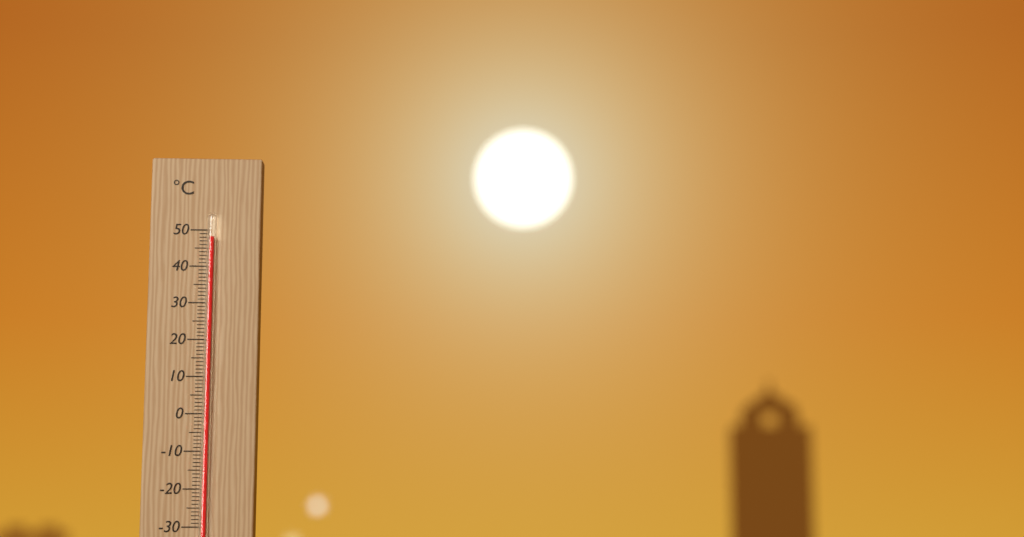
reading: 48 °C
